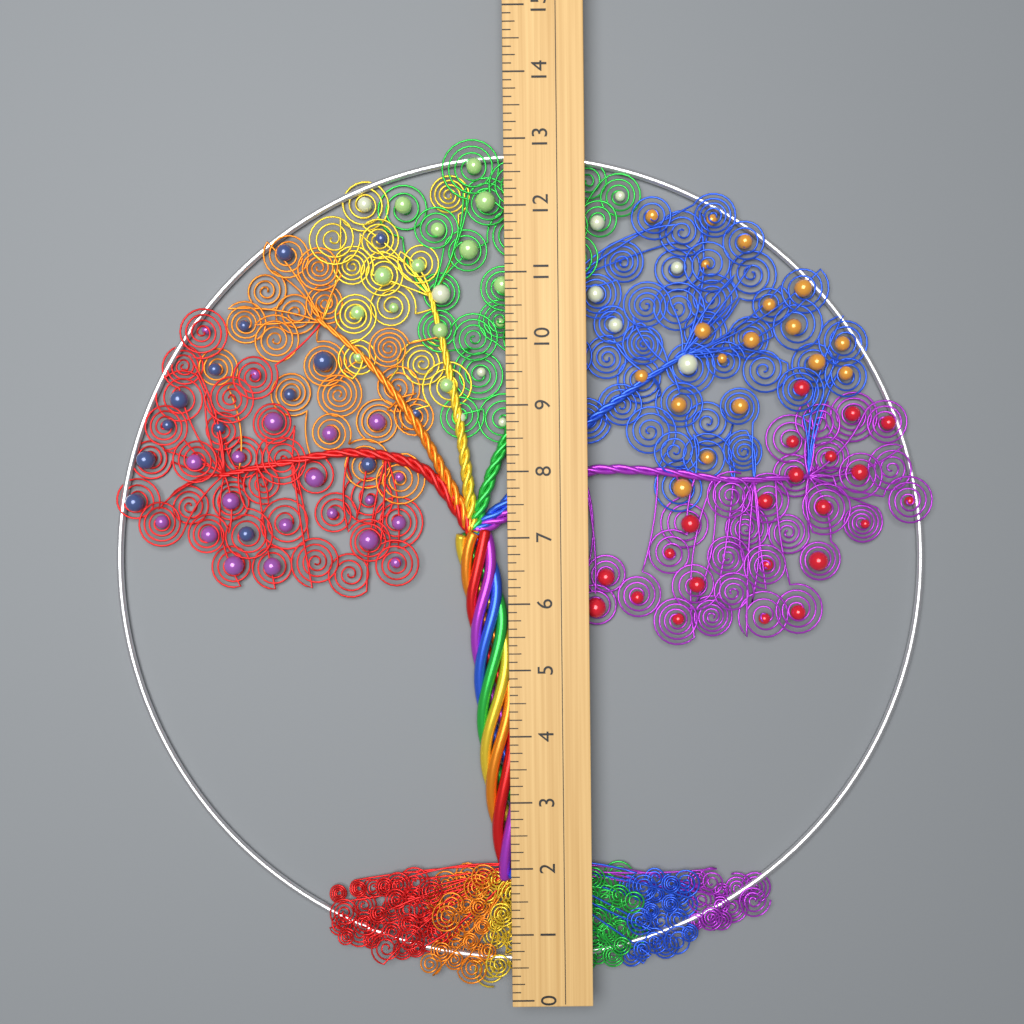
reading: 13.125 (no unit)
